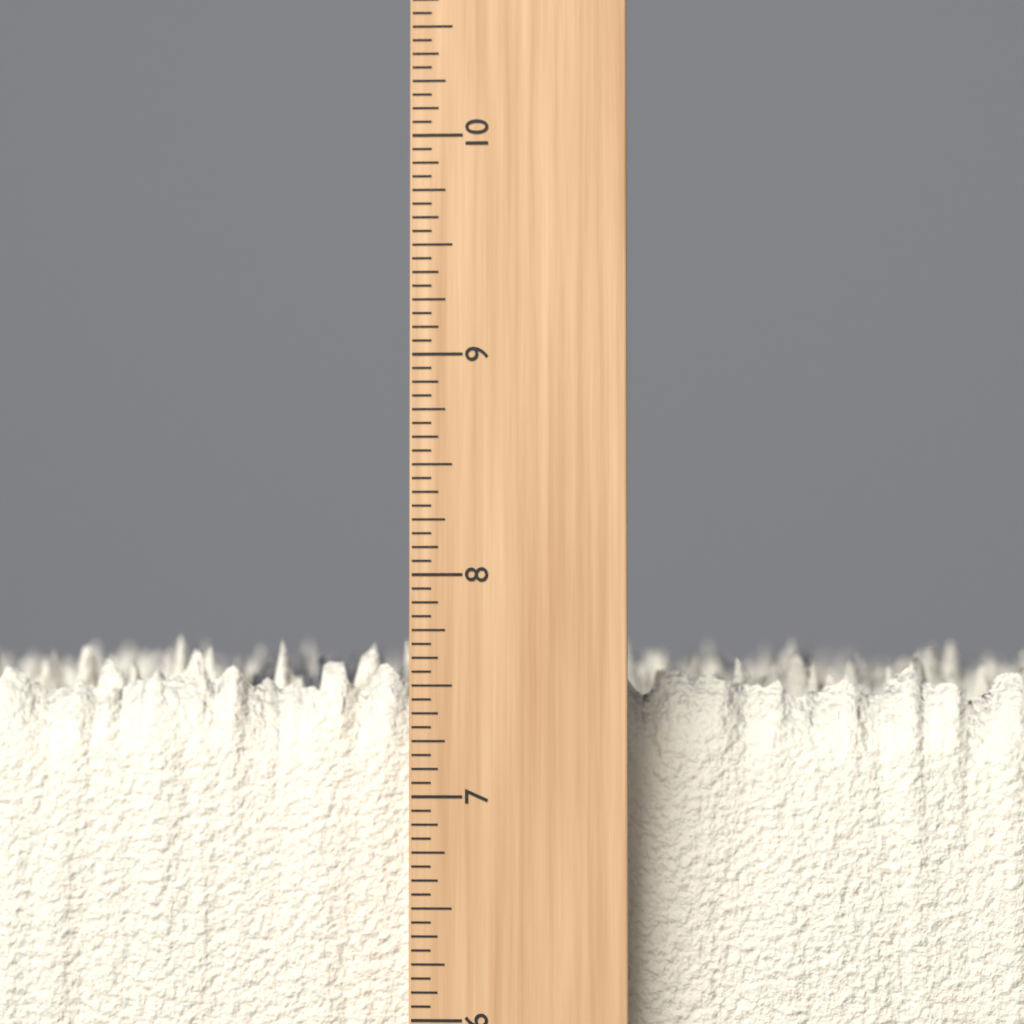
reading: 7.7500 inch
